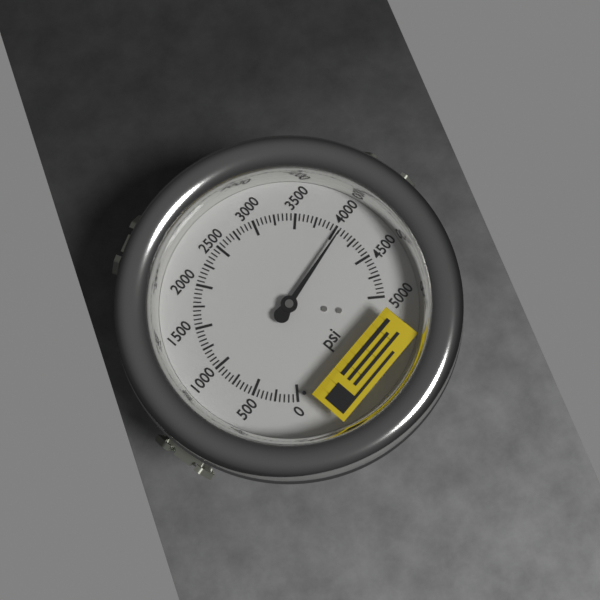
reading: 4050 psi
